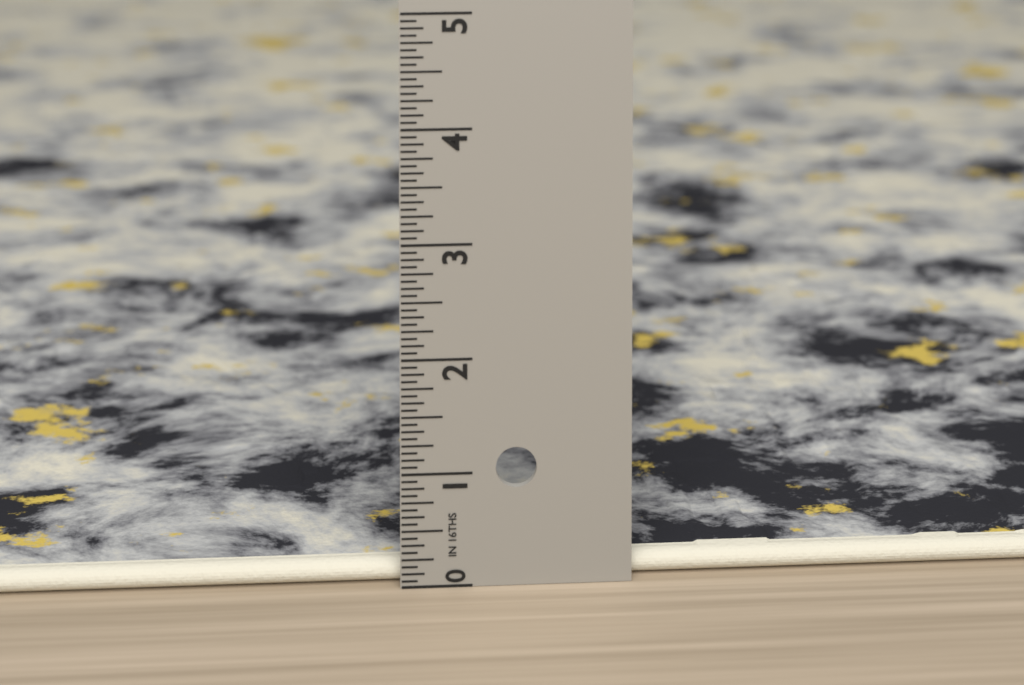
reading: 0.1875 in
